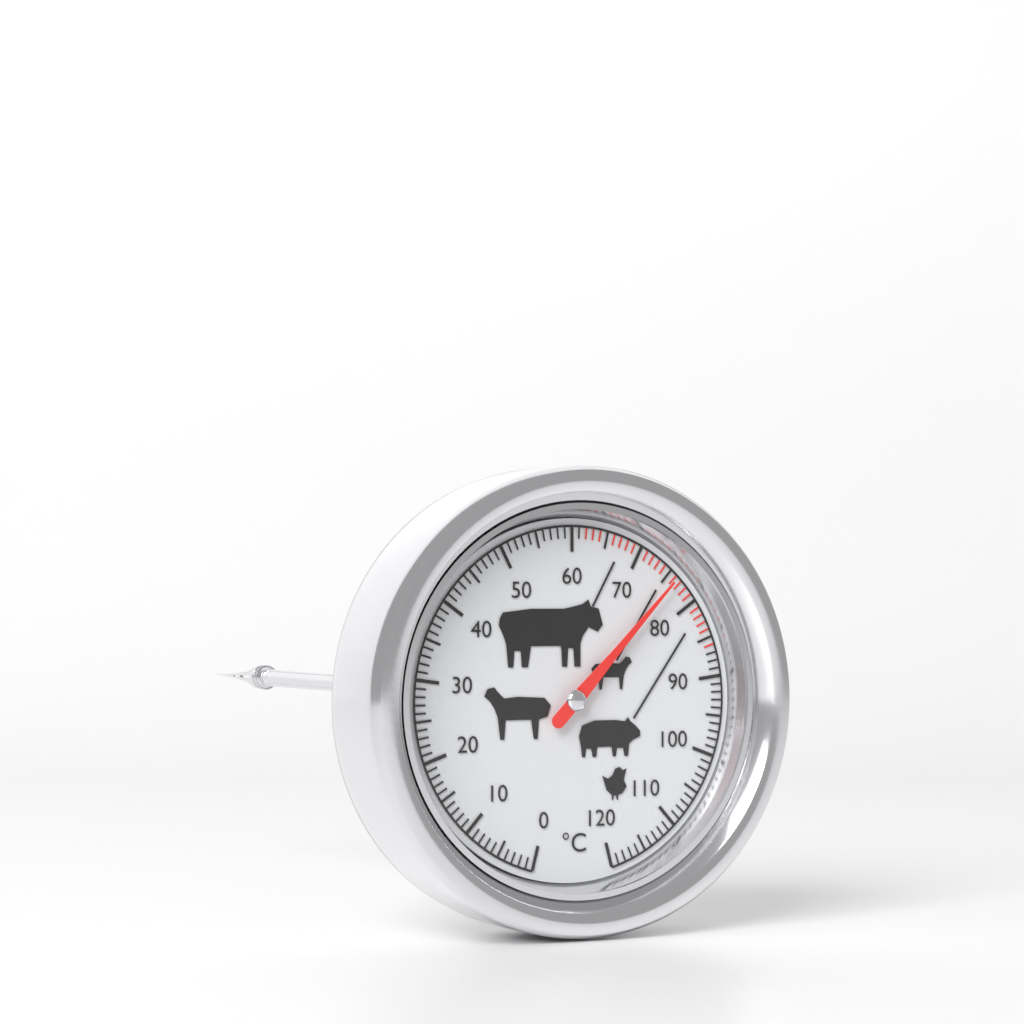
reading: 76 °C
